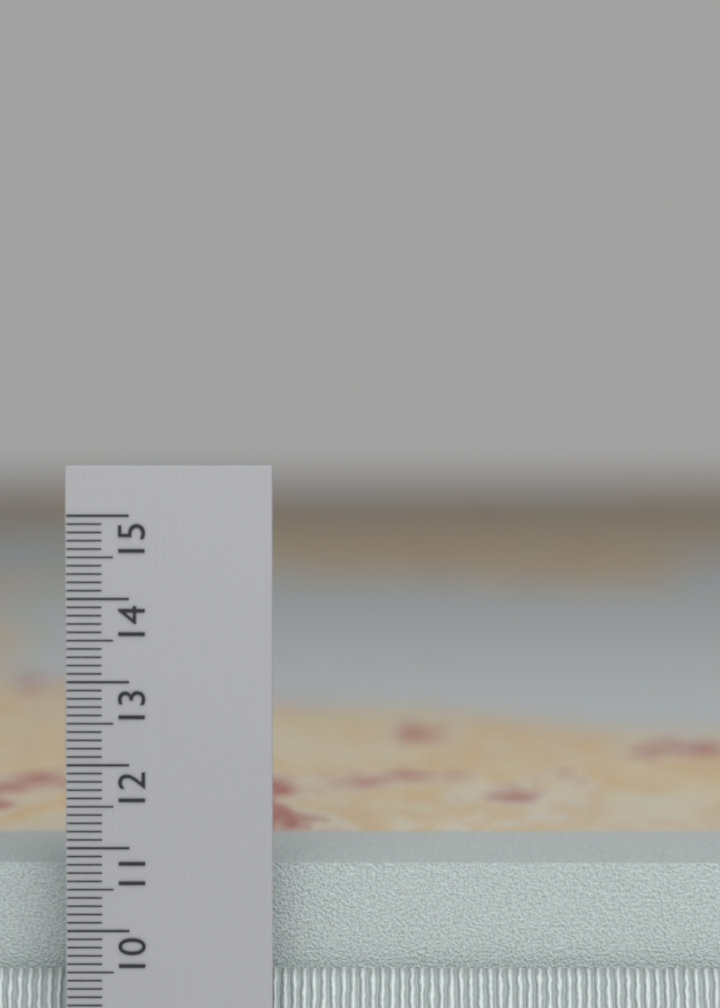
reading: 11.5 cm
